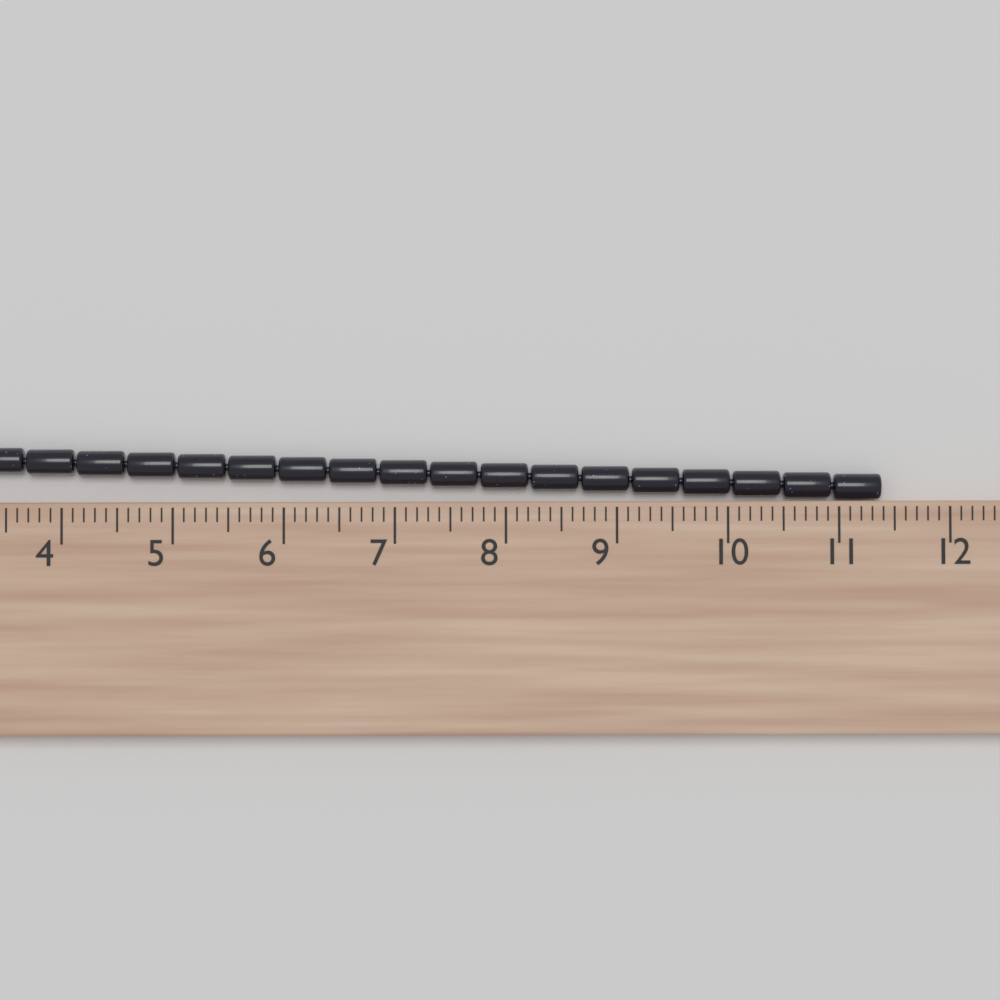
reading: 11.4 cm
